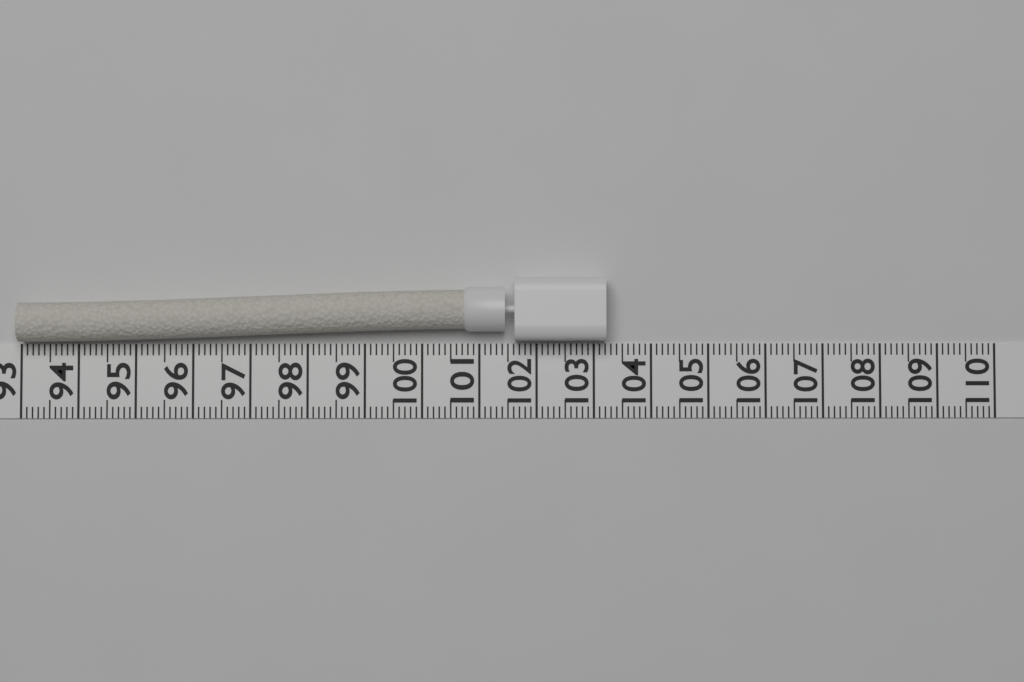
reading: 103.2 (no unit)
